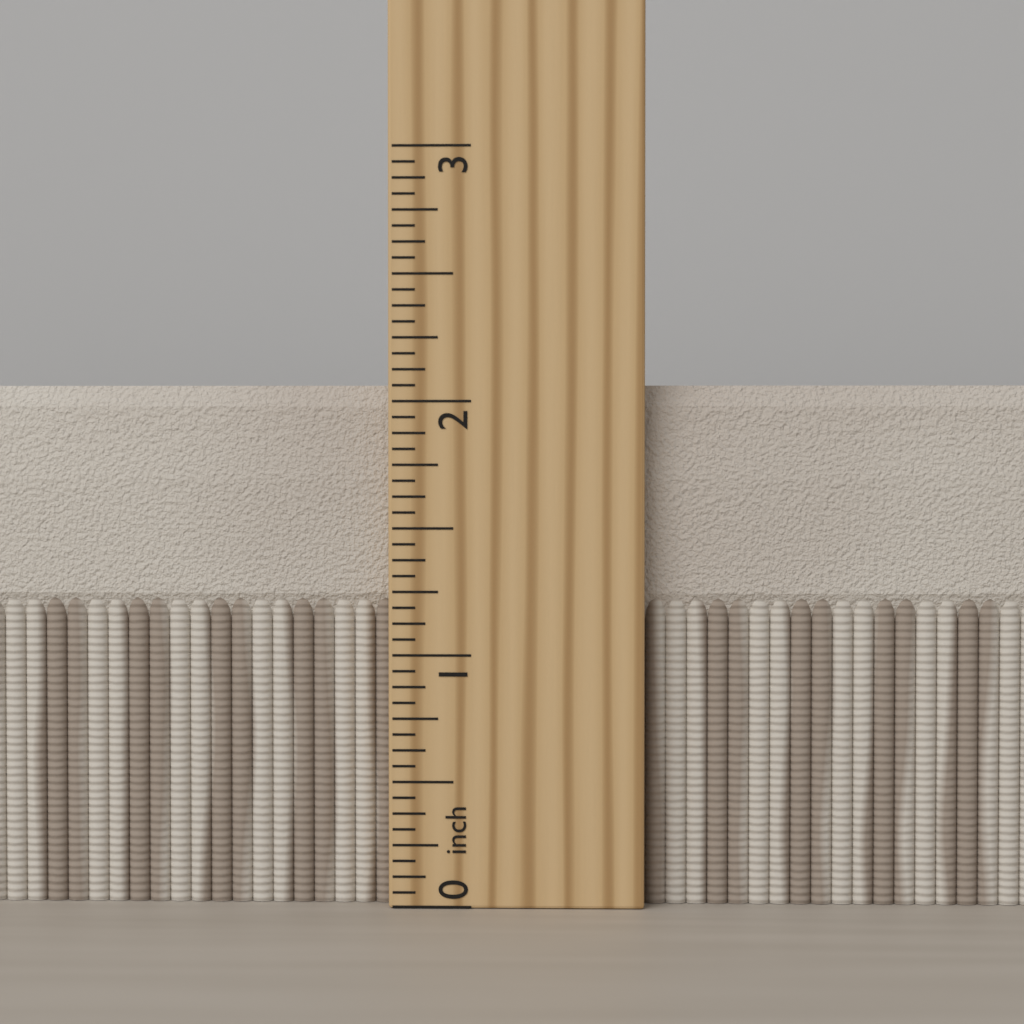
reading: 2.0625 inch
